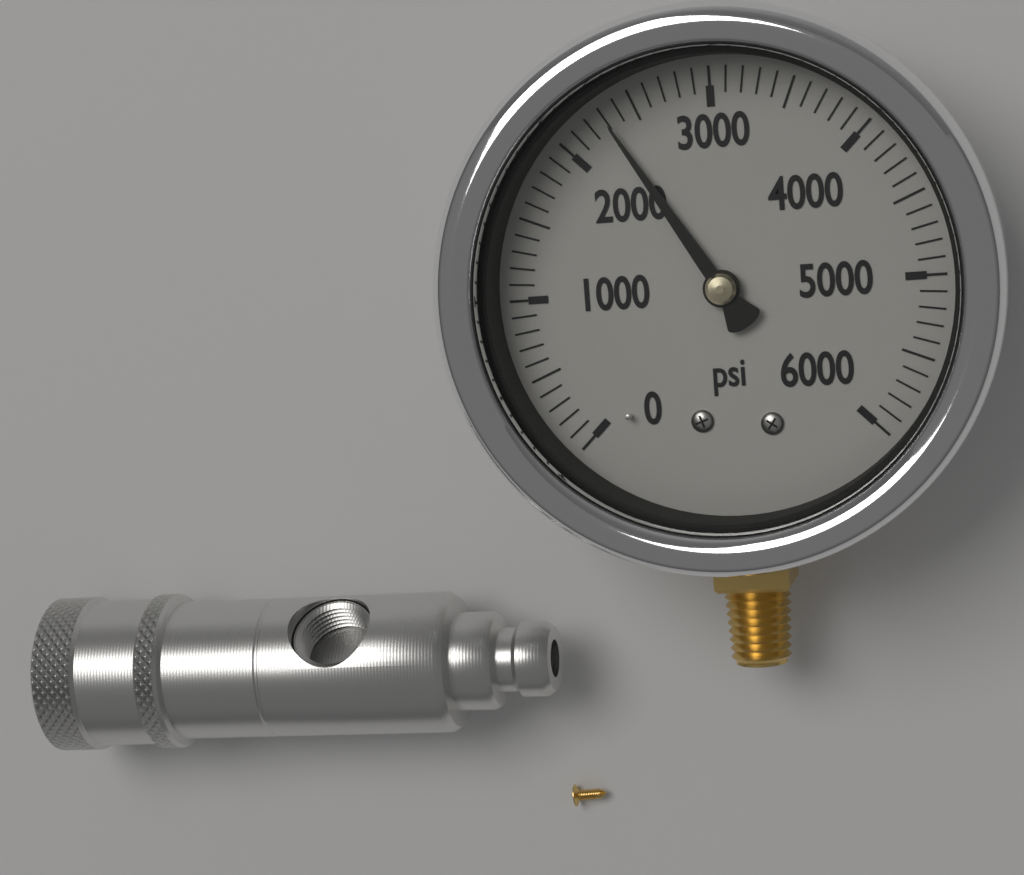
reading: 2300 psi
